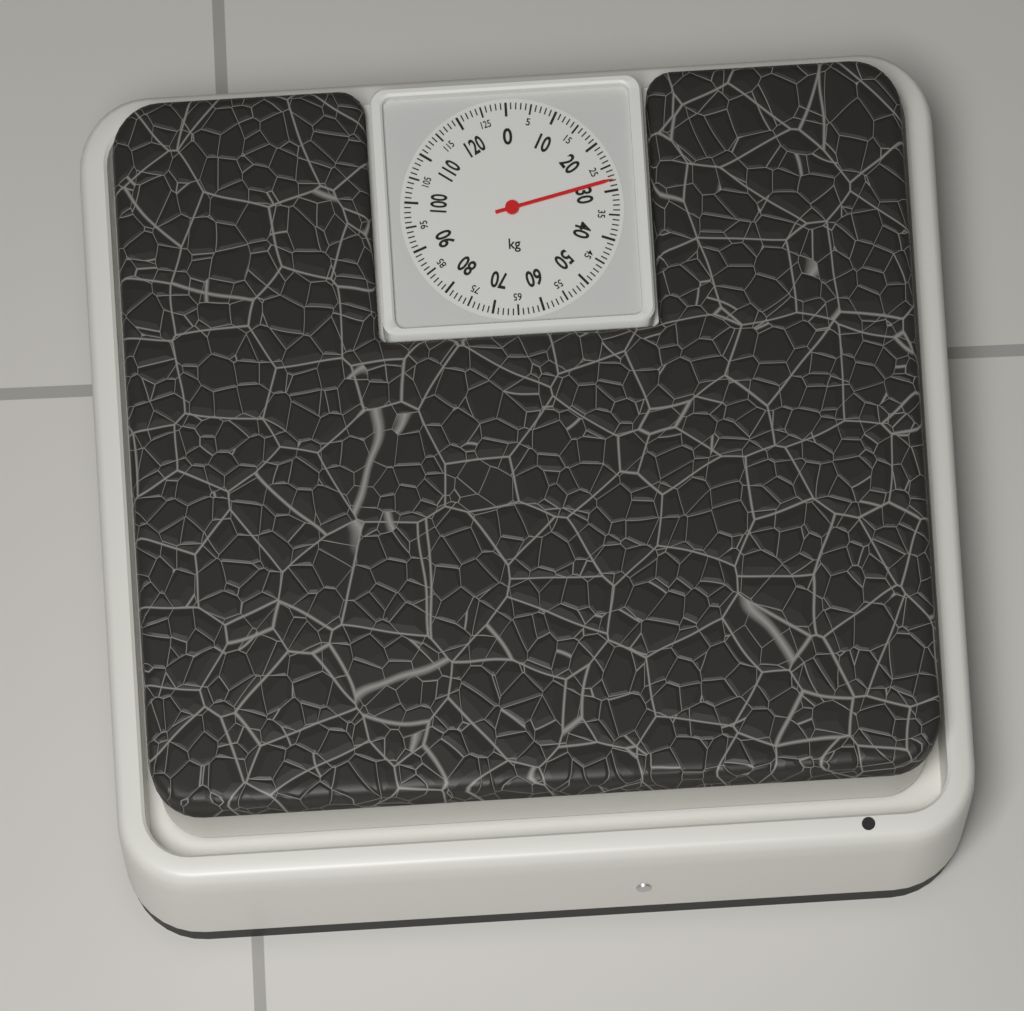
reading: 28 kg
